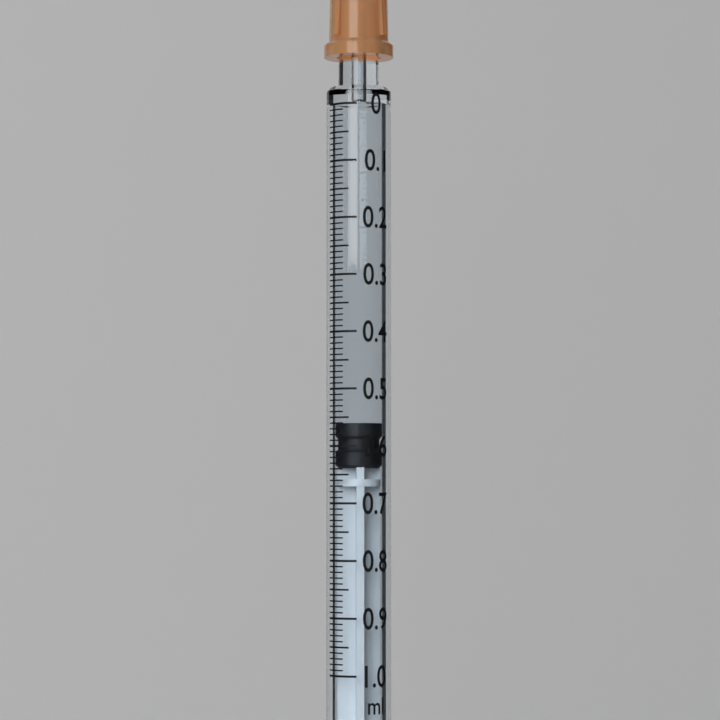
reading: 0.56 ml
